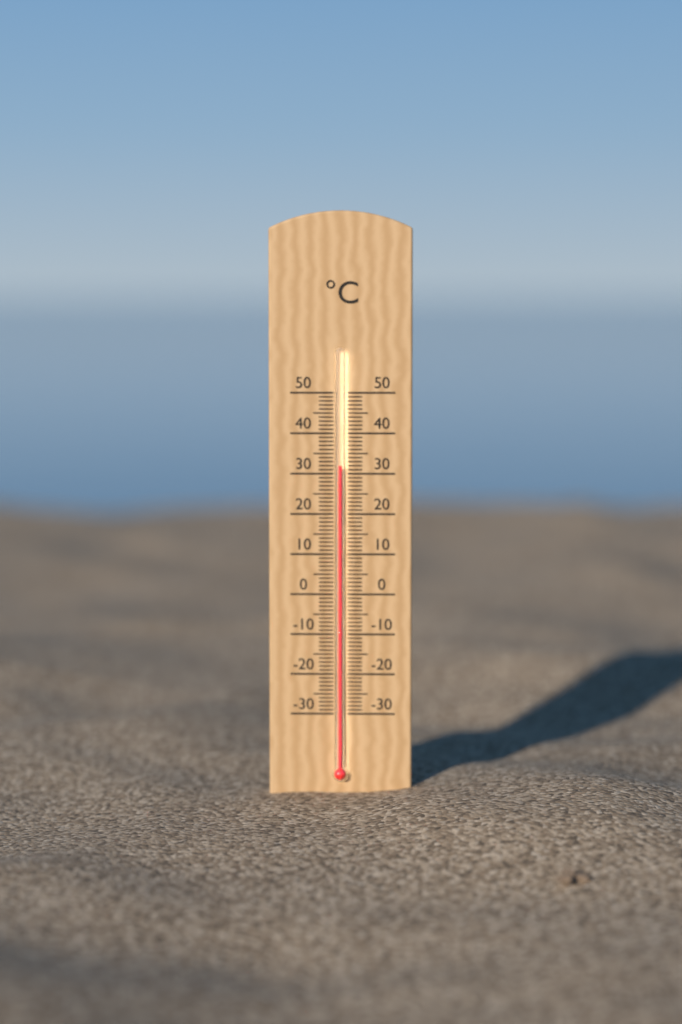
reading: 32 °C
